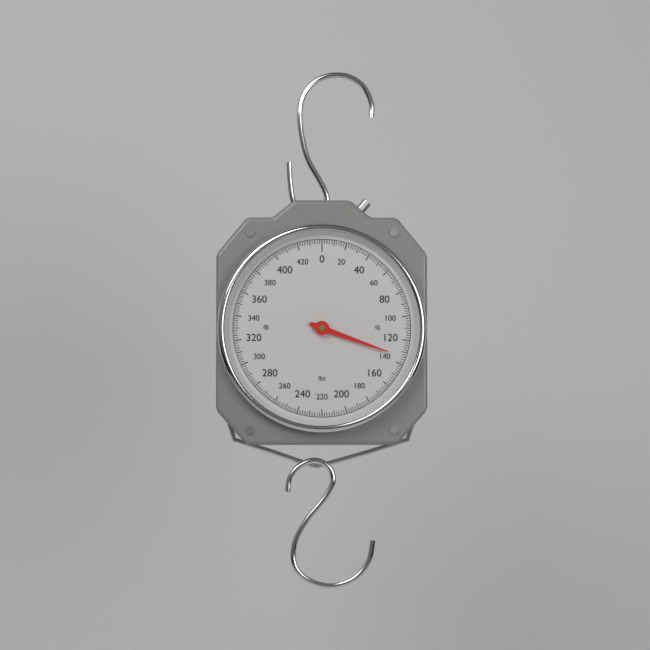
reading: 134 lbs
